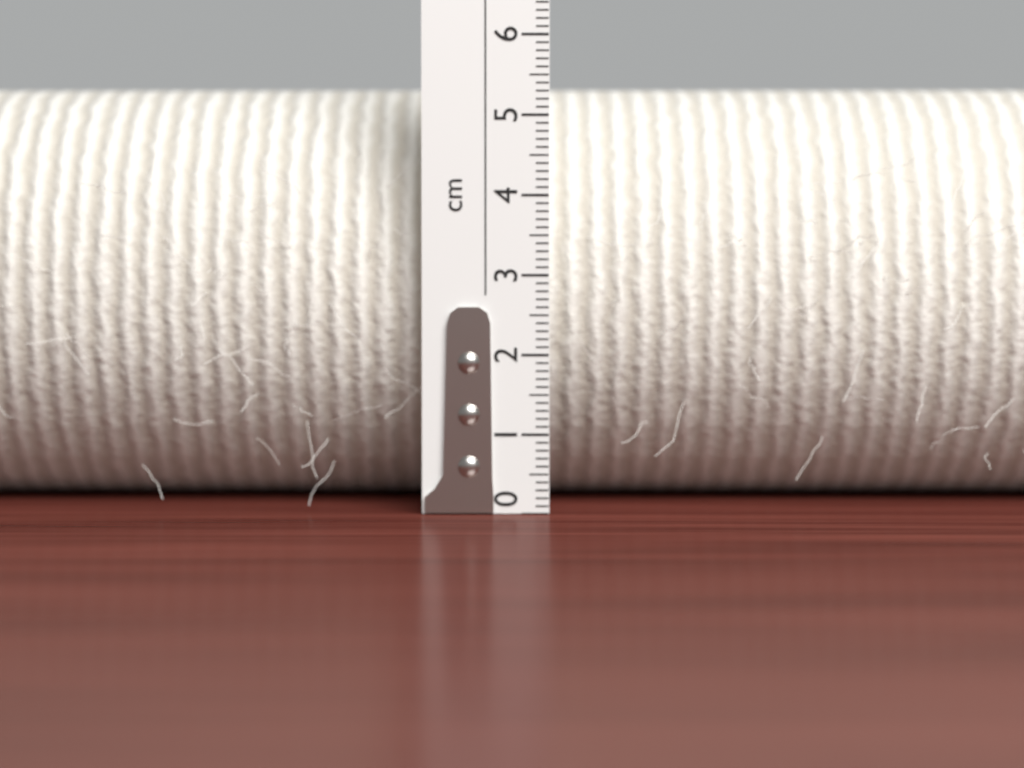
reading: 5.5 cm
